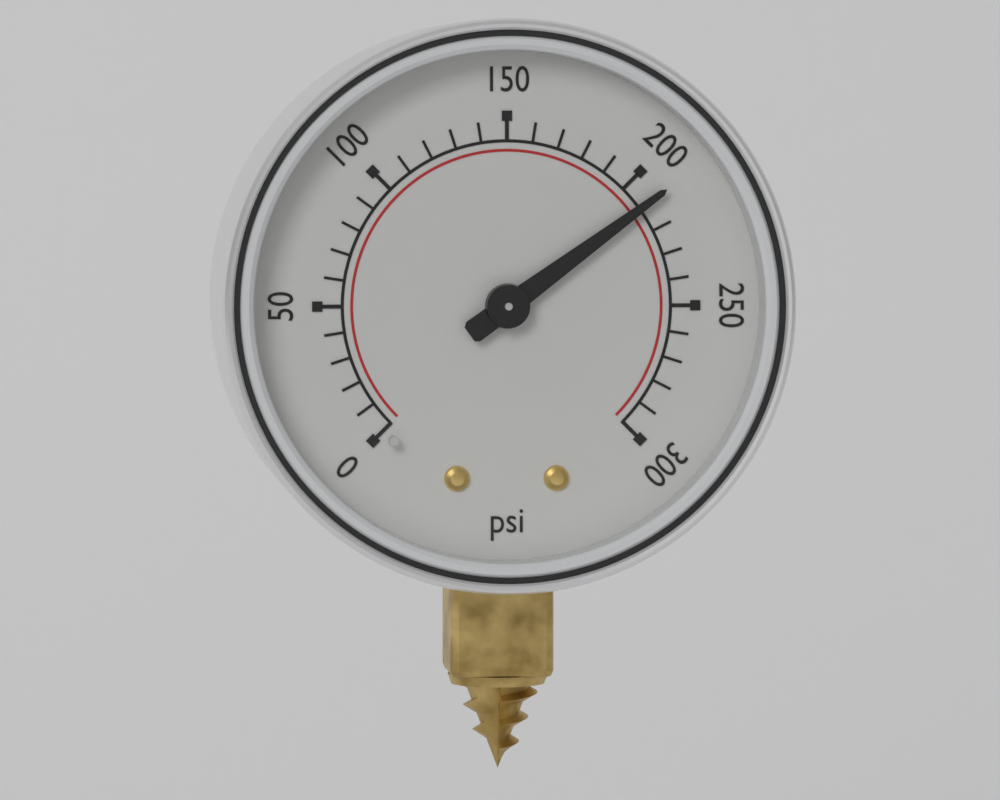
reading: 210 psi
